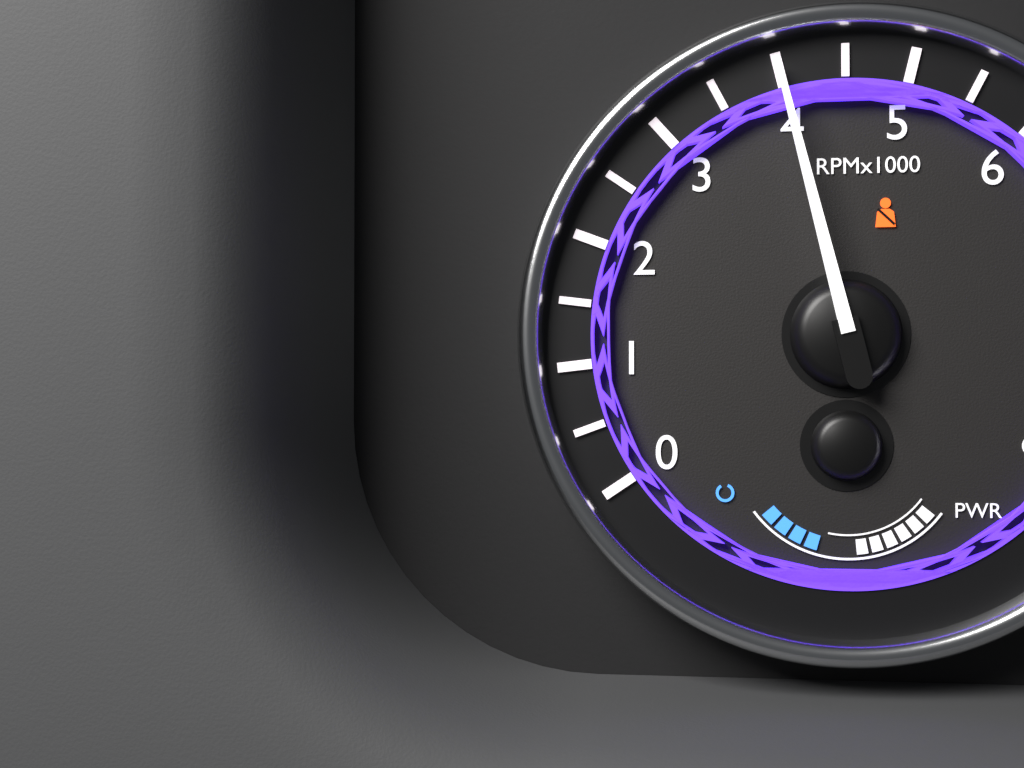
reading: 4000 RPM
